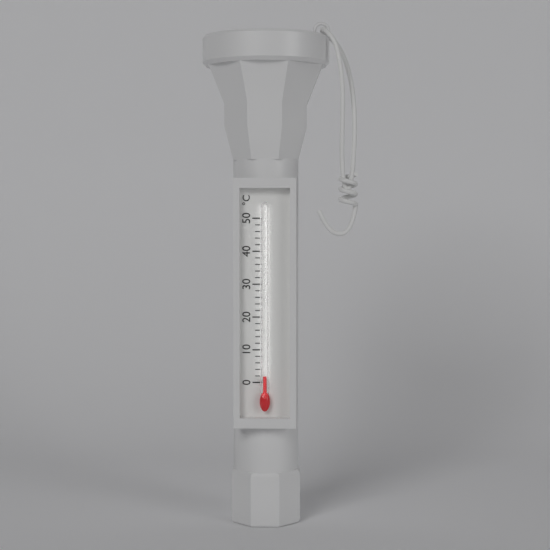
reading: 2 °C
